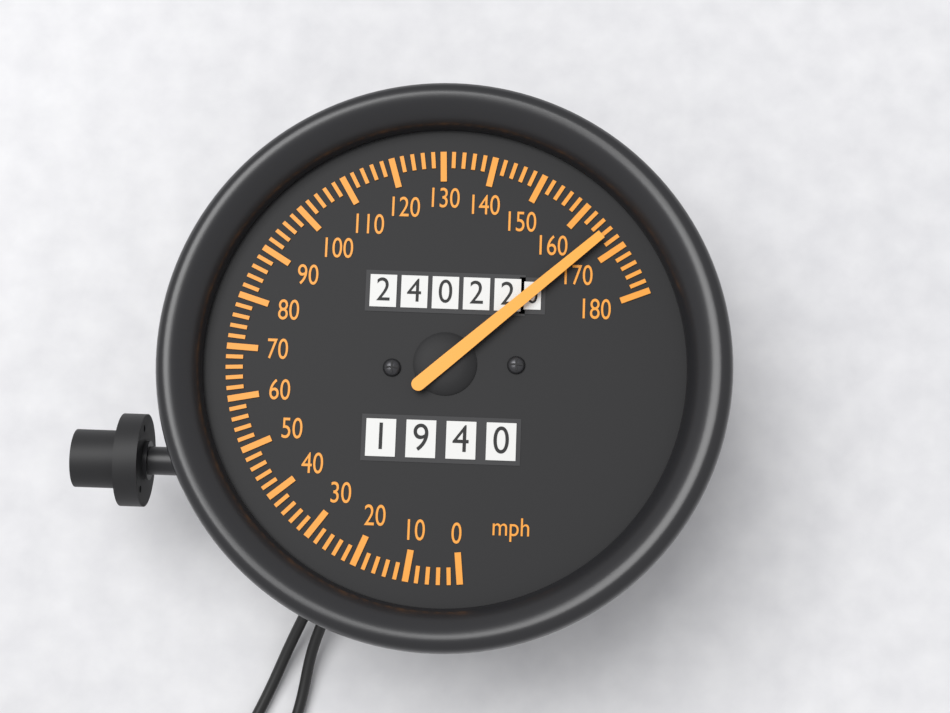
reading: 166 mph
